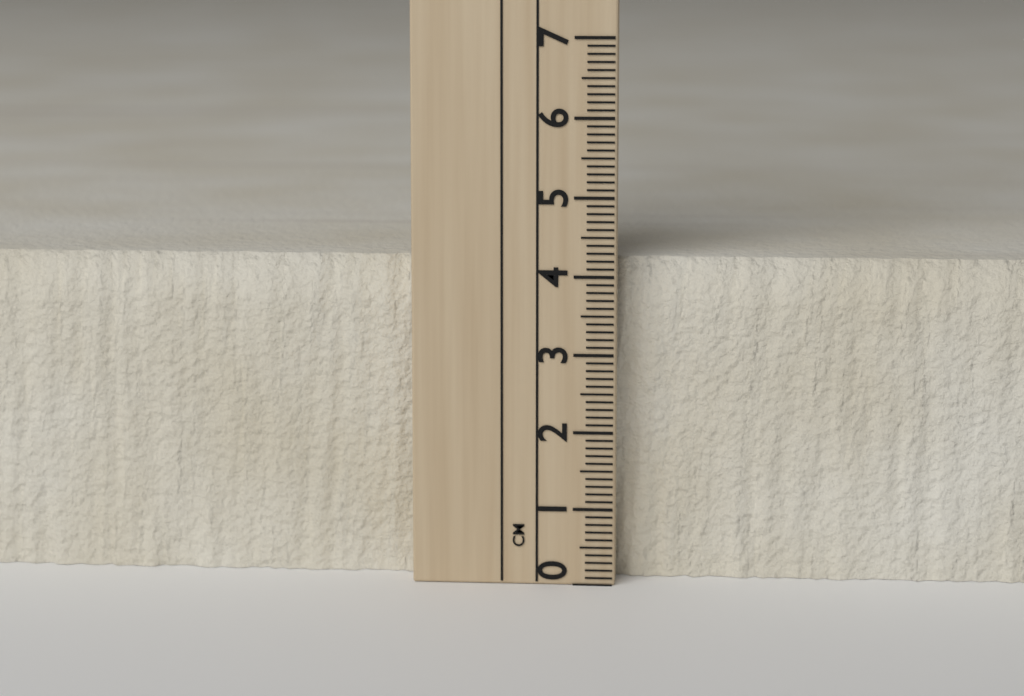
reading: 4.2 cm
